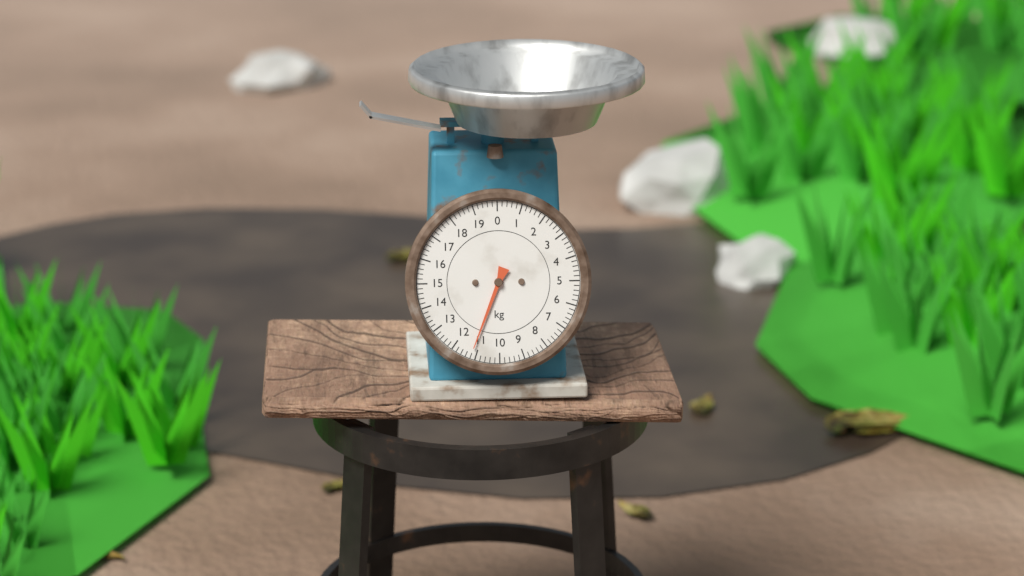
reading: 11.2 kg
